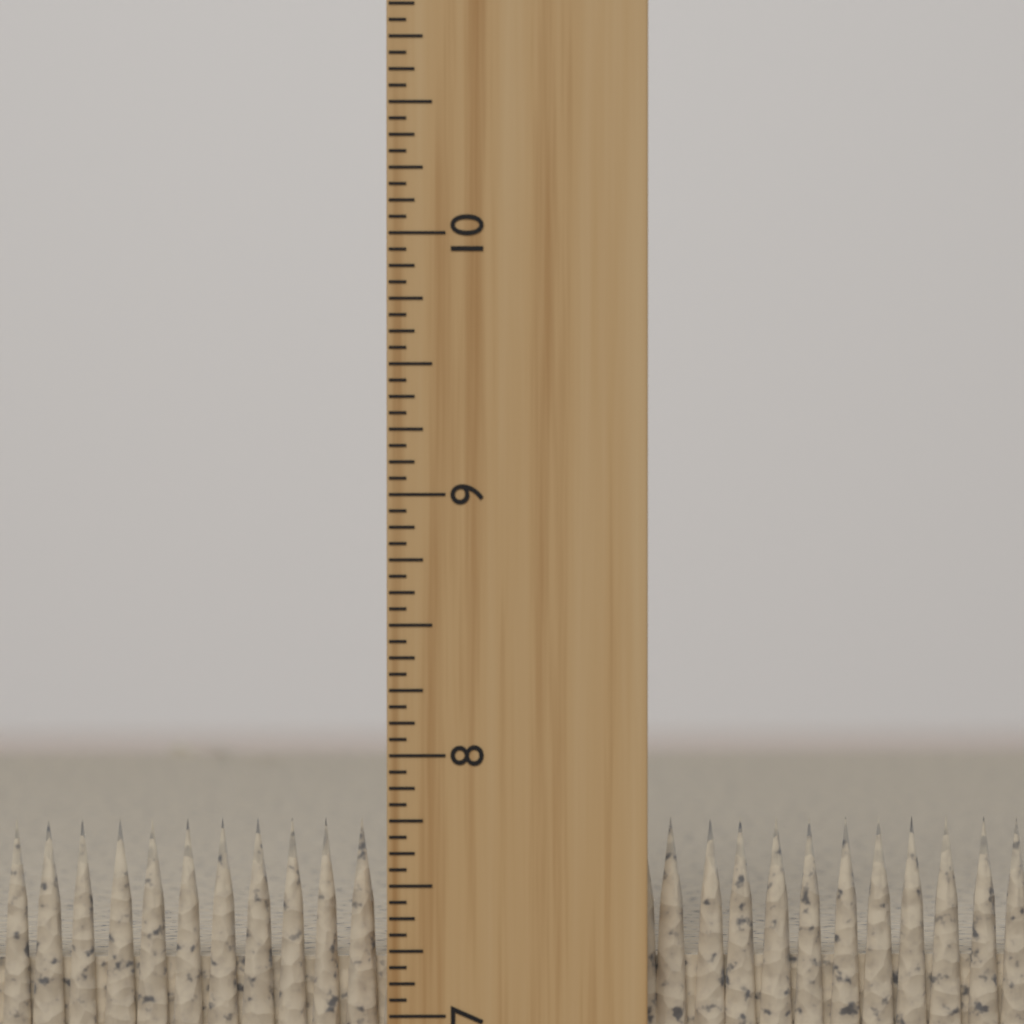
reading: 7.7500 inch
